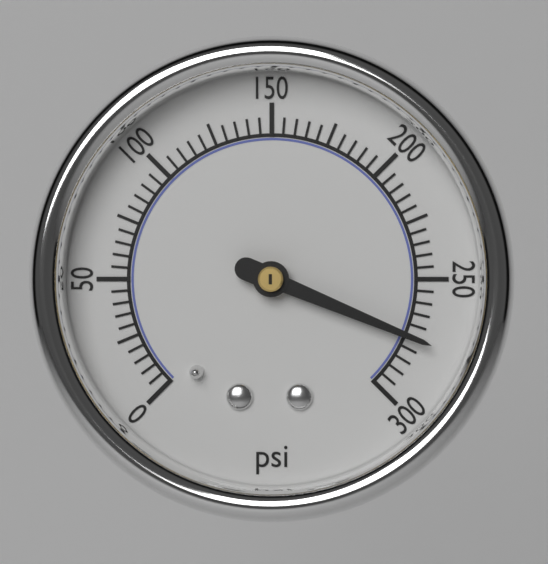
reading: 275 psi
